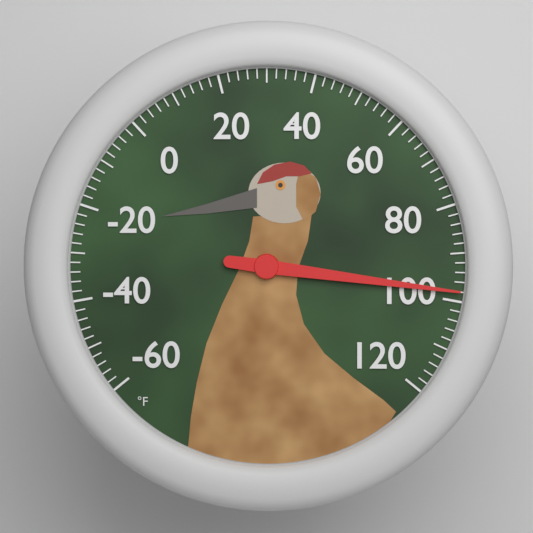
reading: 98 °F
